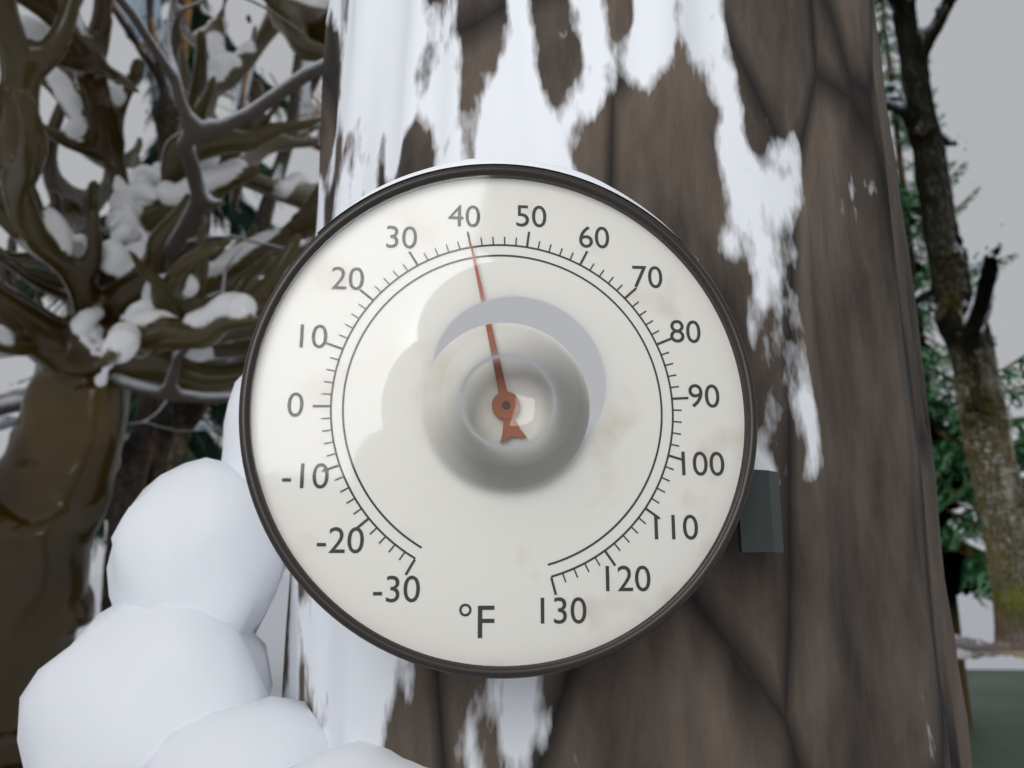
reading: 40 °F
